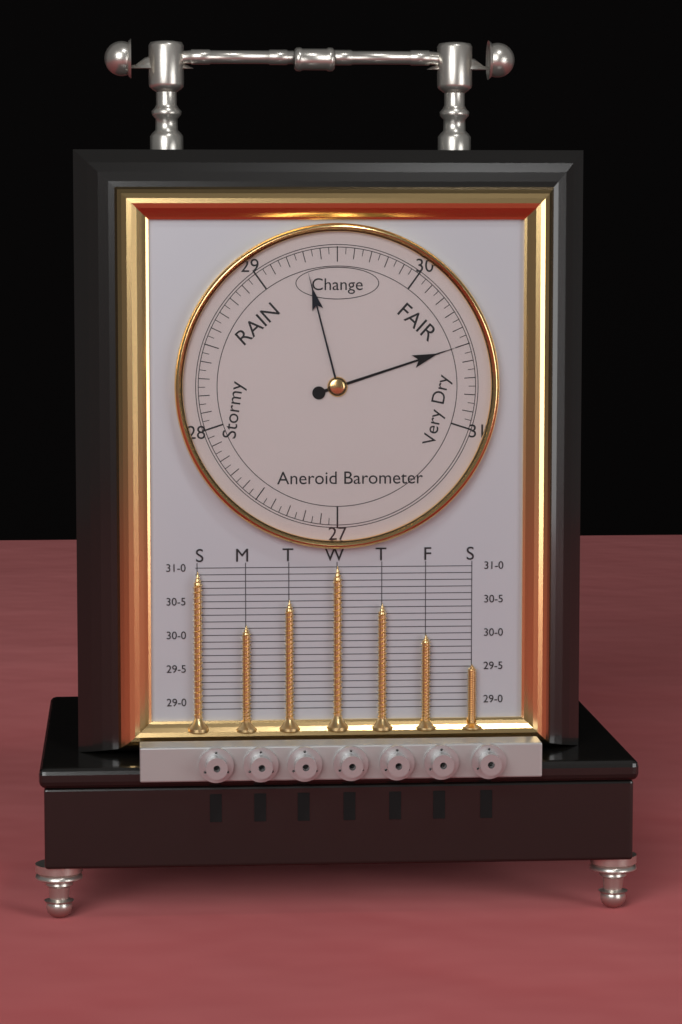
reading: 30.50 (no unit)
